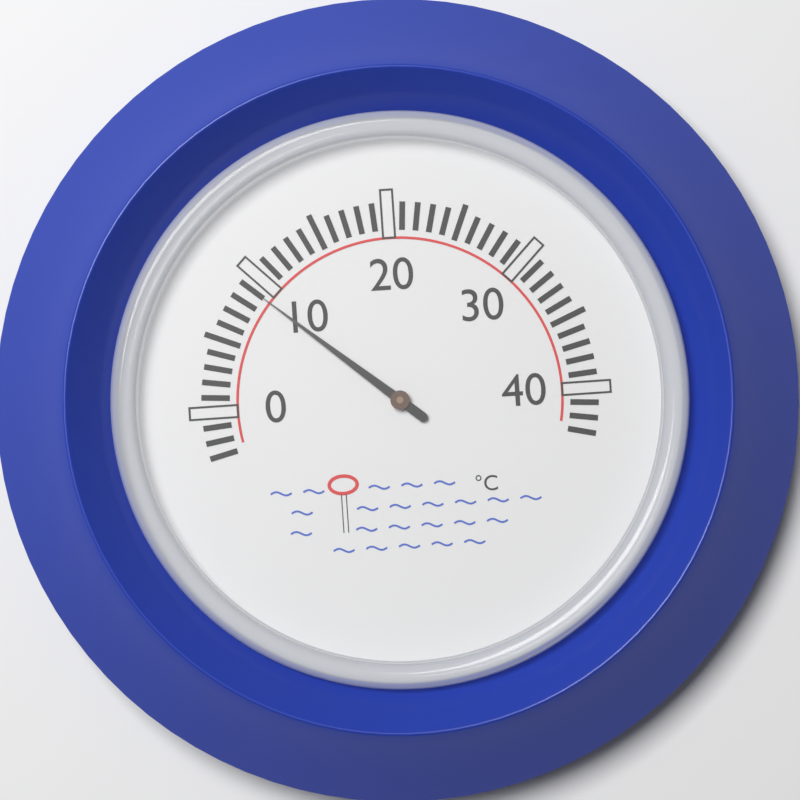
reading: 9 °C
